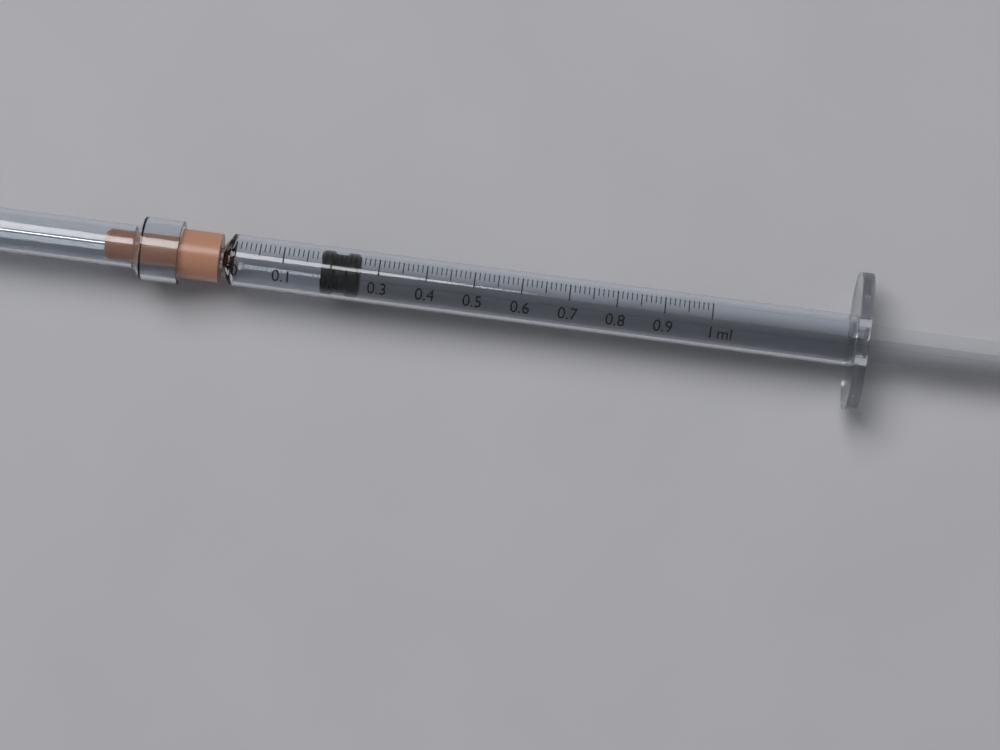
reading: 0.18 ml
